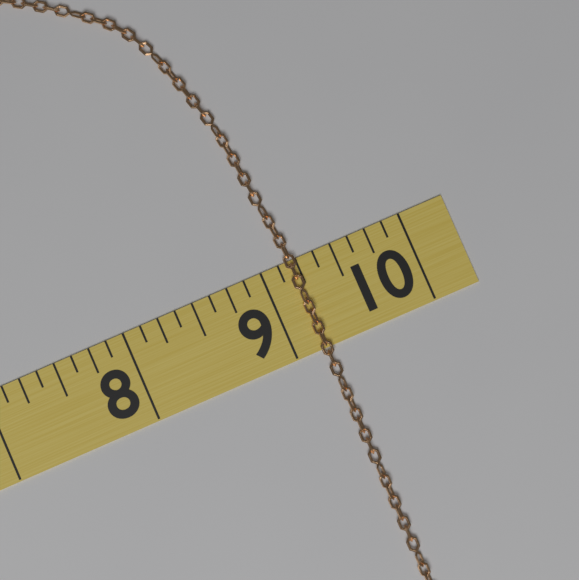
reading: 9.250 (no unit)
